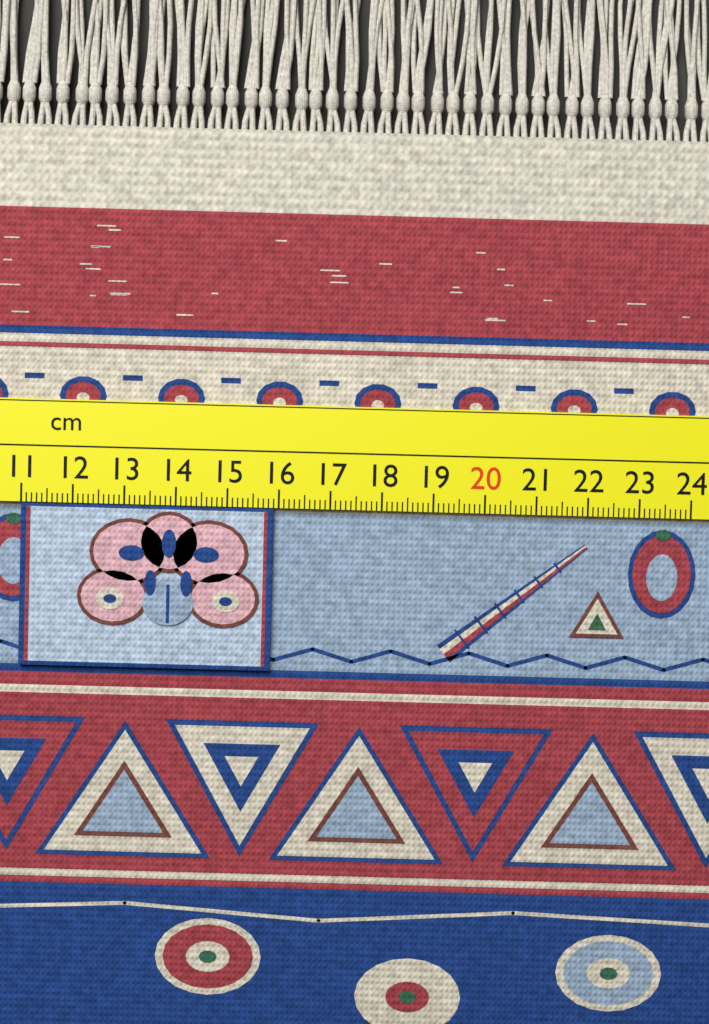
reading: 15.9 cm
